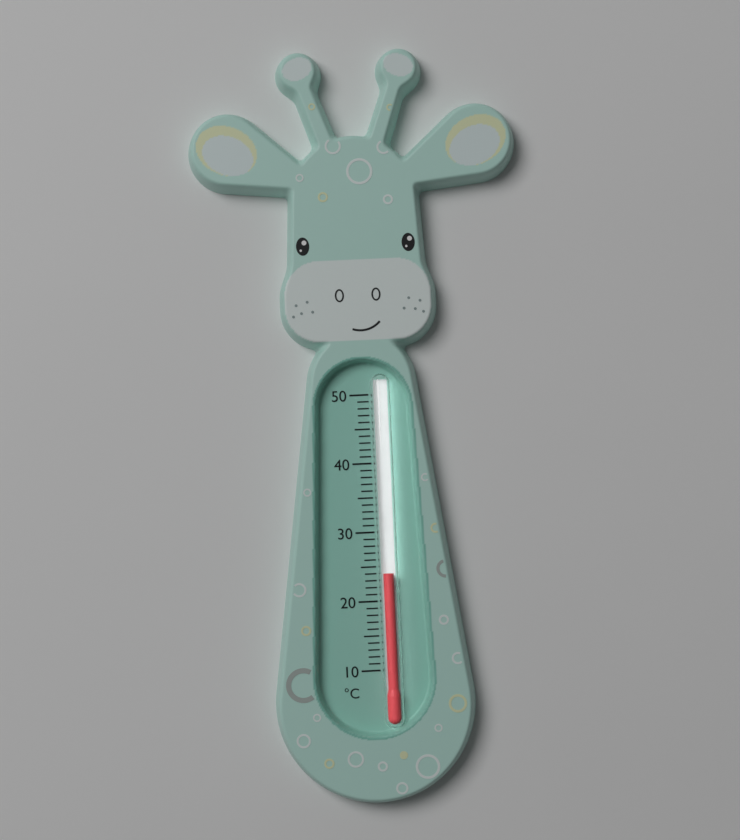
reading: 24 °C
